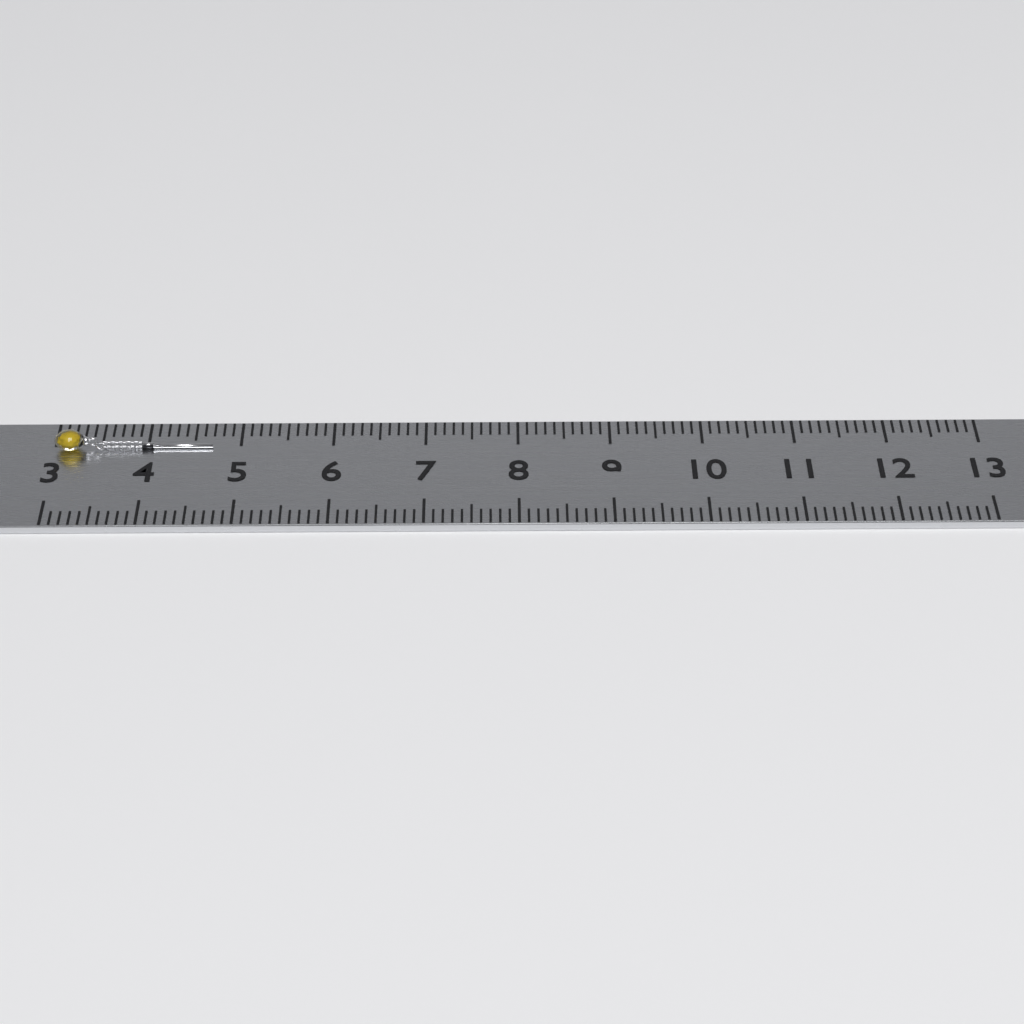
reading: 4.7 (no unit)
